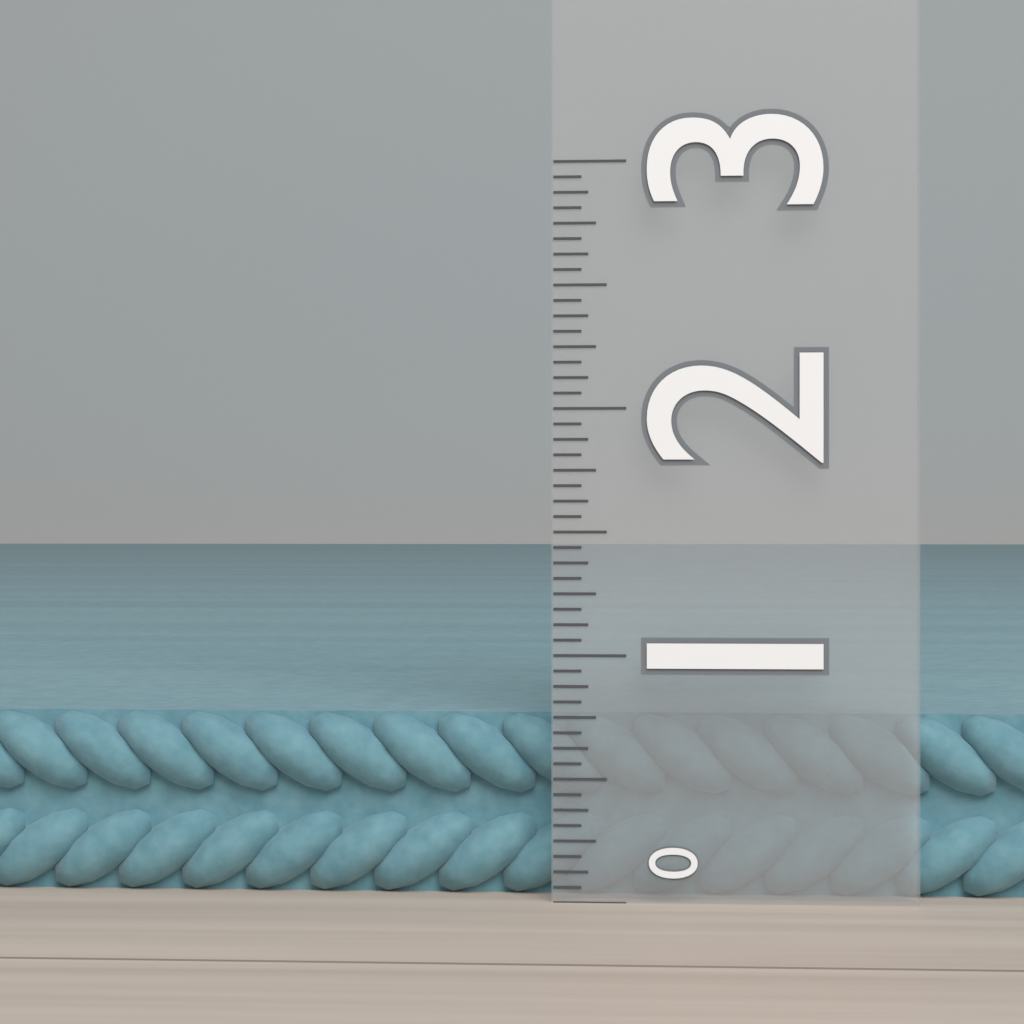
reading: 0.7500 (no unit)
